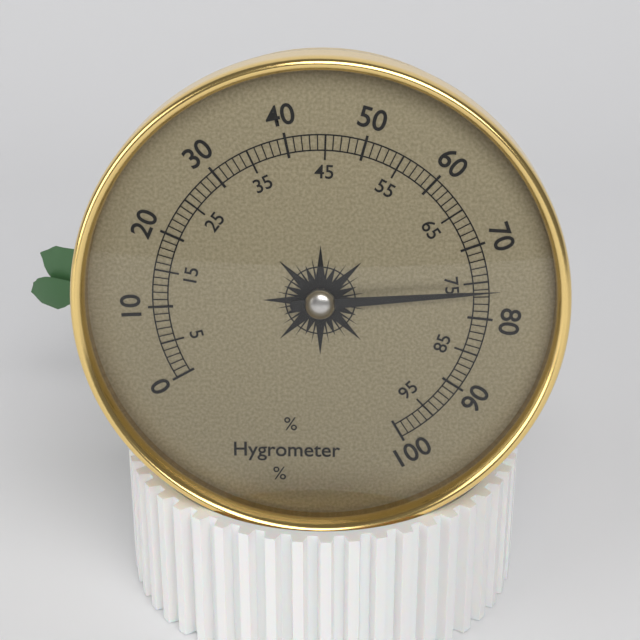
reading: 76 %
